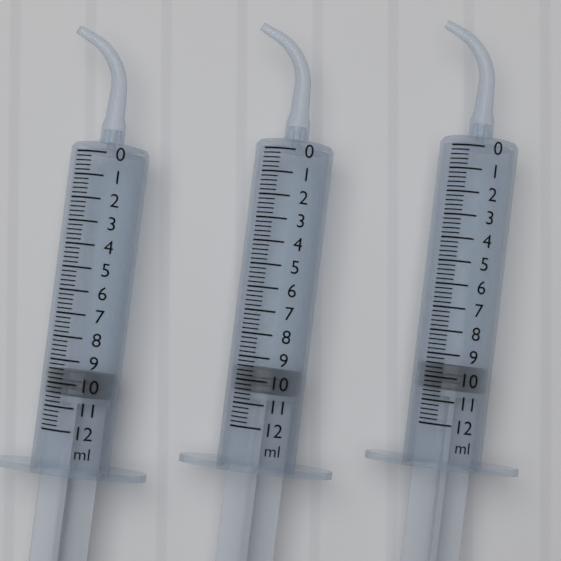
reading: 9.4 ml
